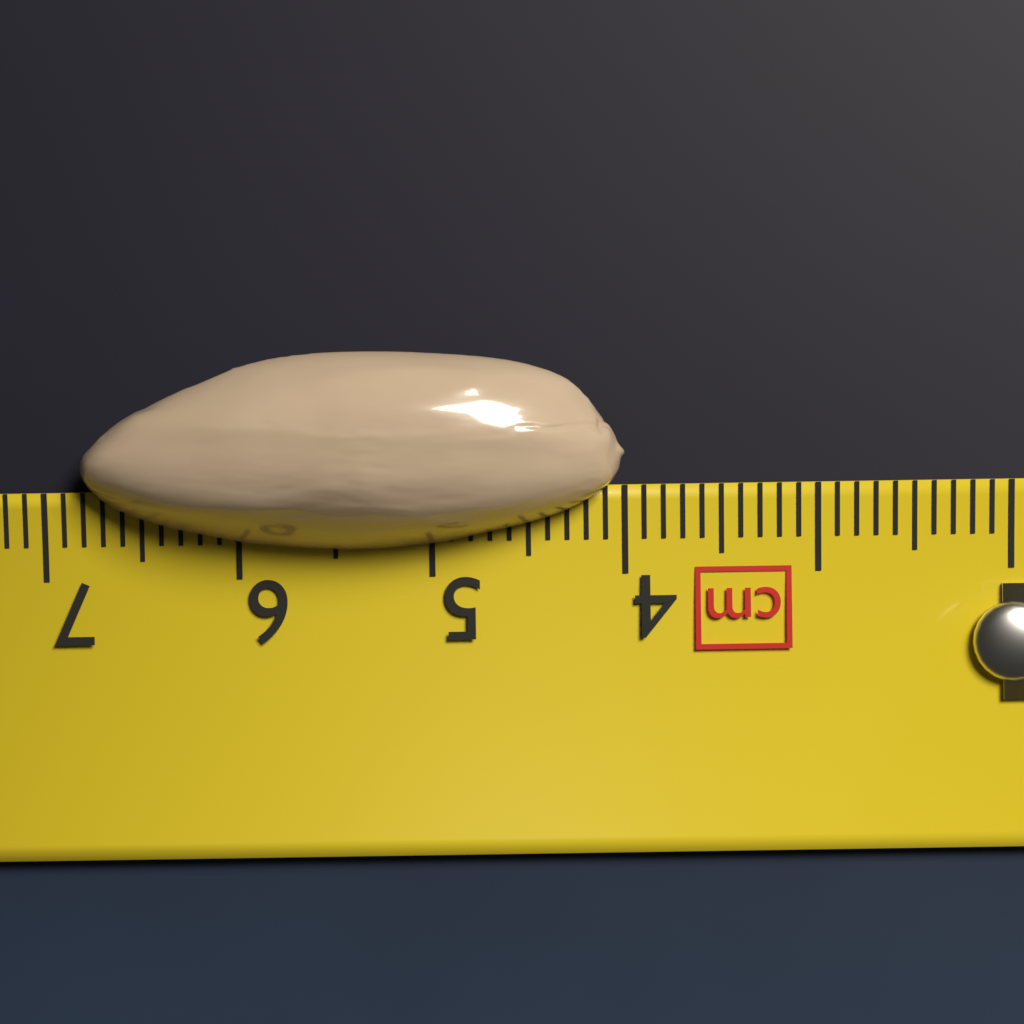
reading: 6.8 cm
